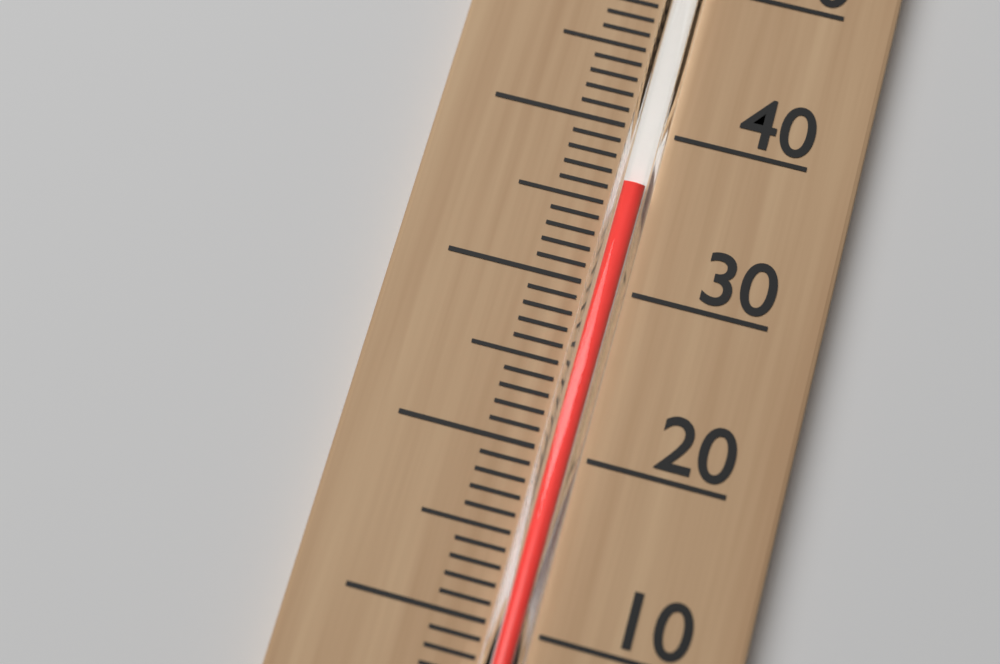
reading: 36 °C
